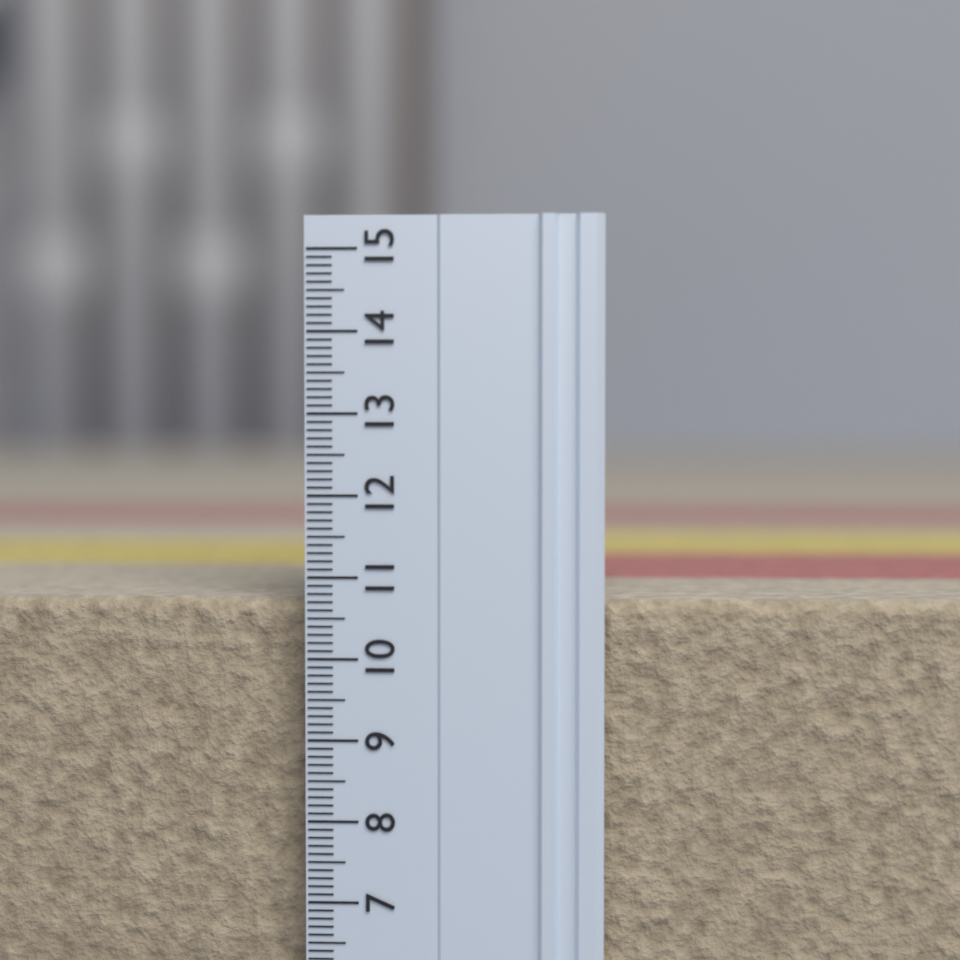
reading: 10.7 (no unit)
